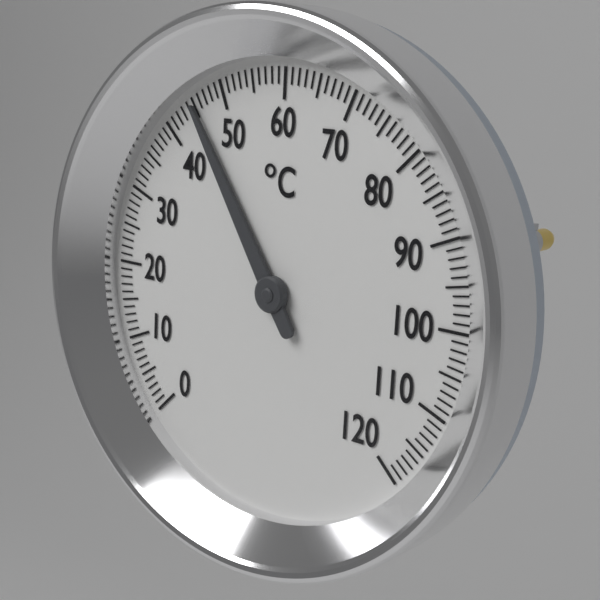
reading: 45 °C
